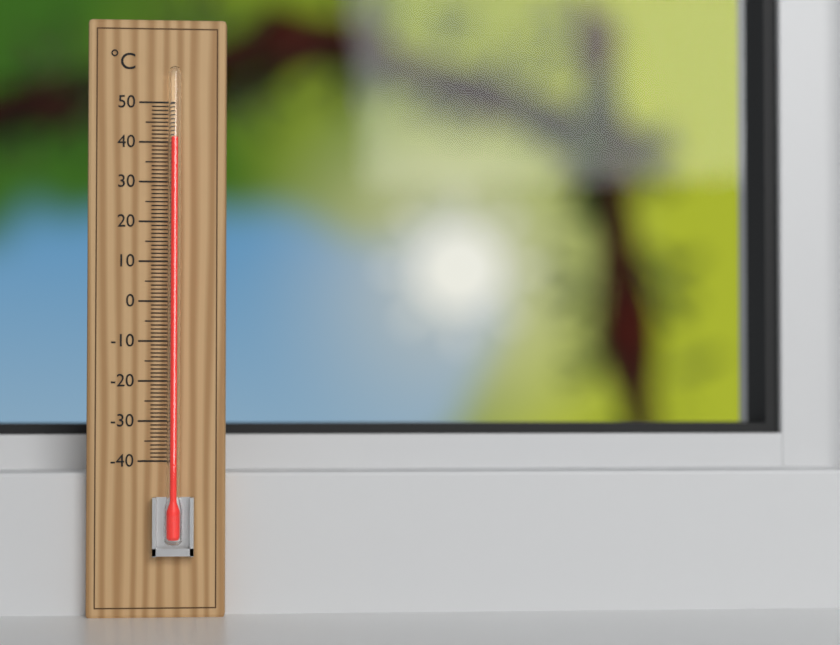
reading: 41 °C
